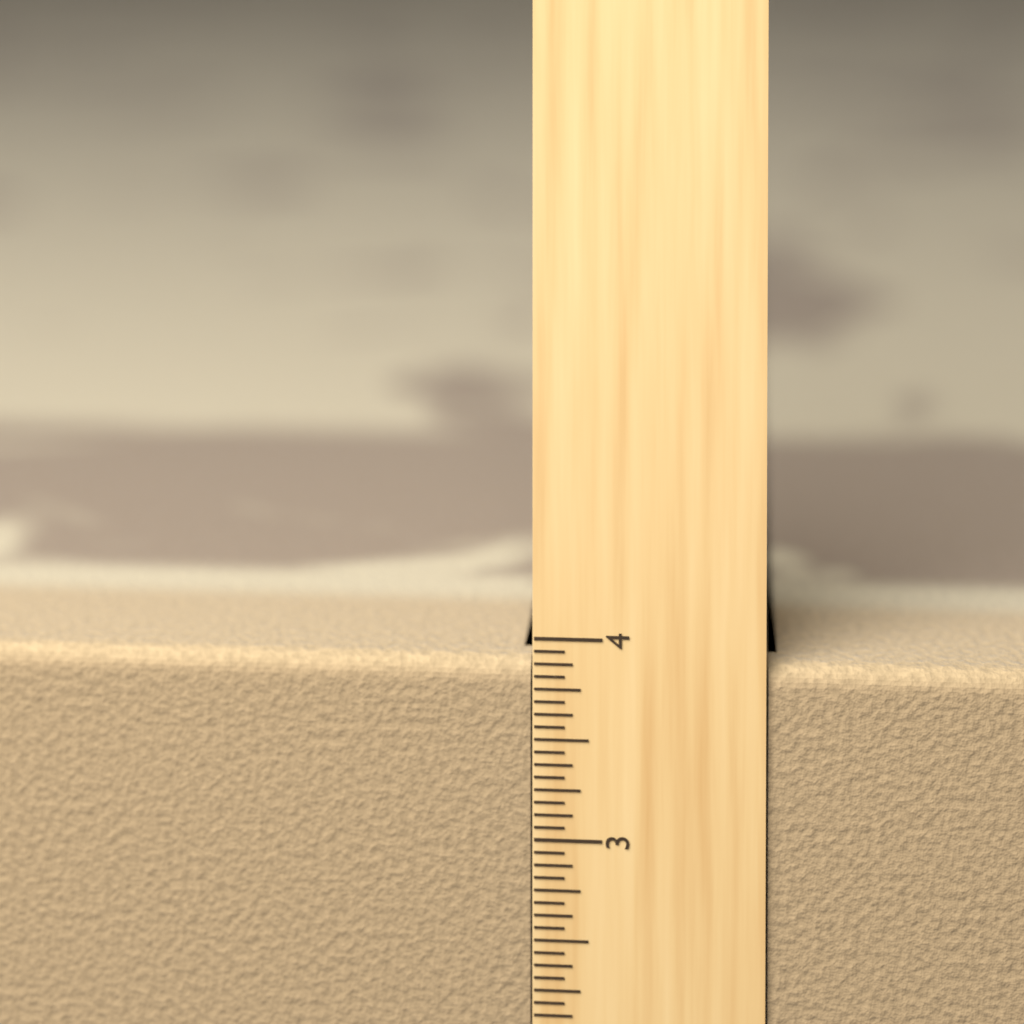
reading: 3.8750 in
